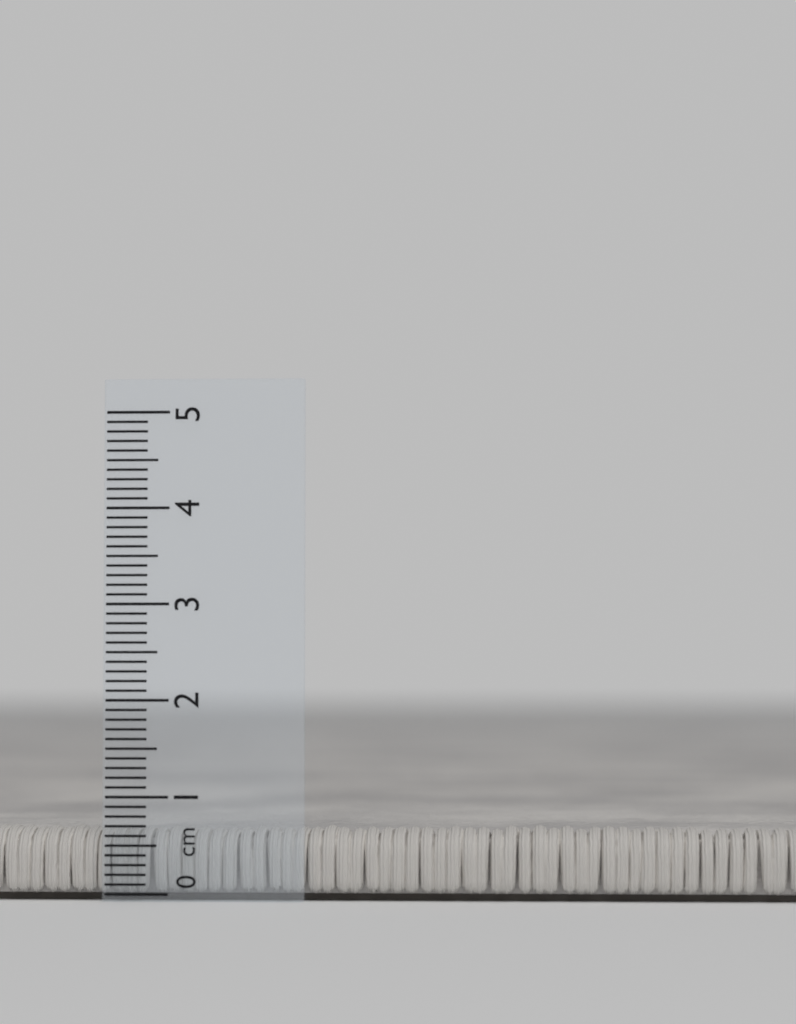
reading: 0.7 cm
